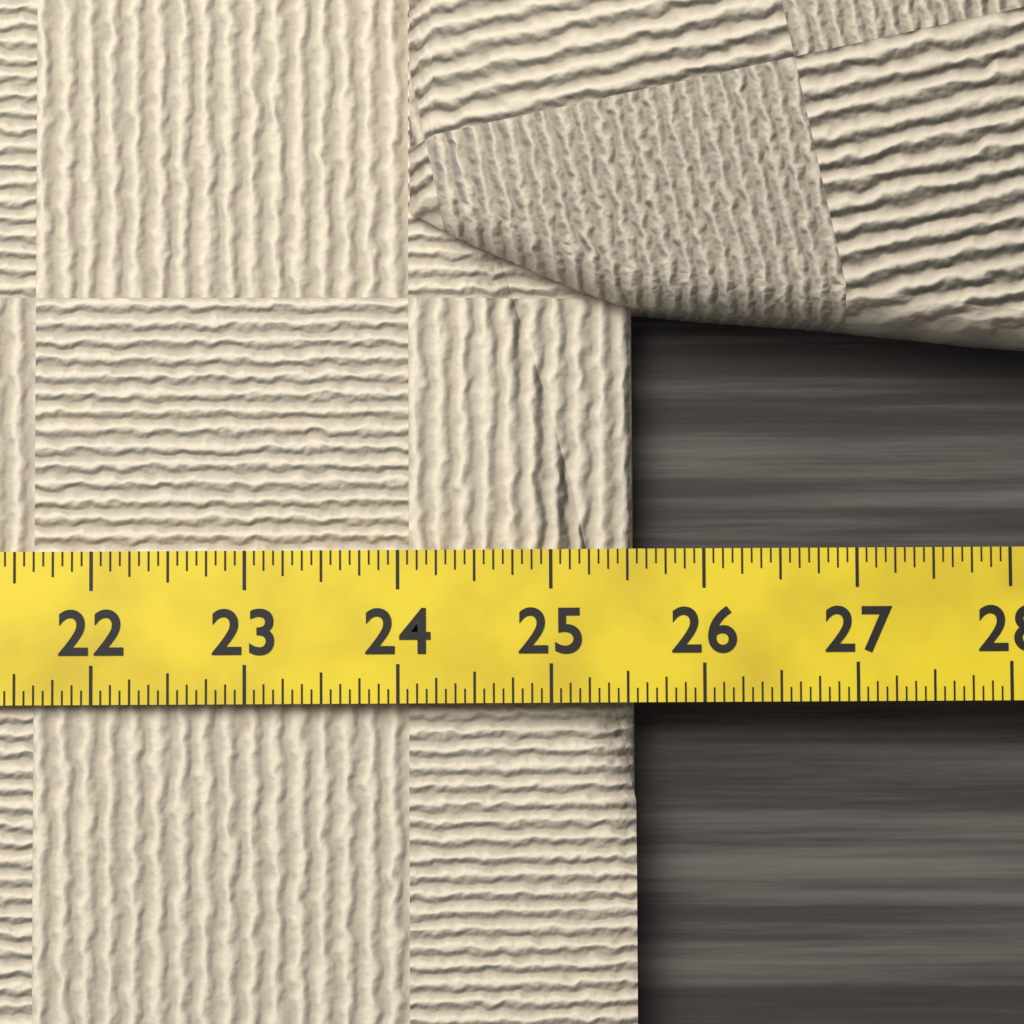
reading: 25.5625 (no unit)
